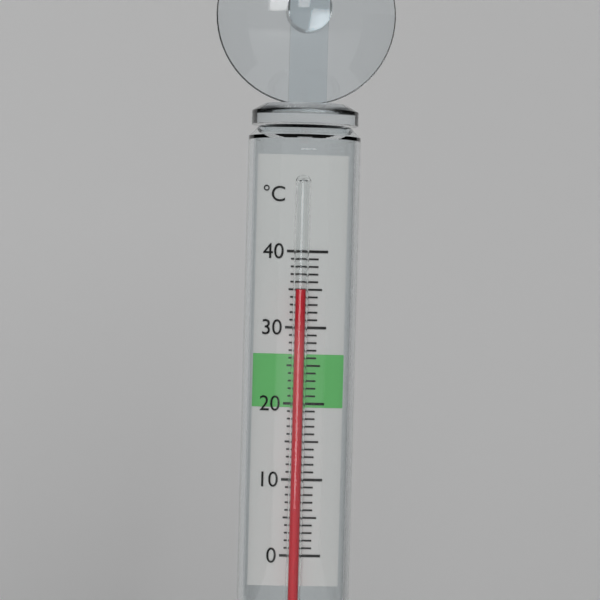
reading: 35 °C
